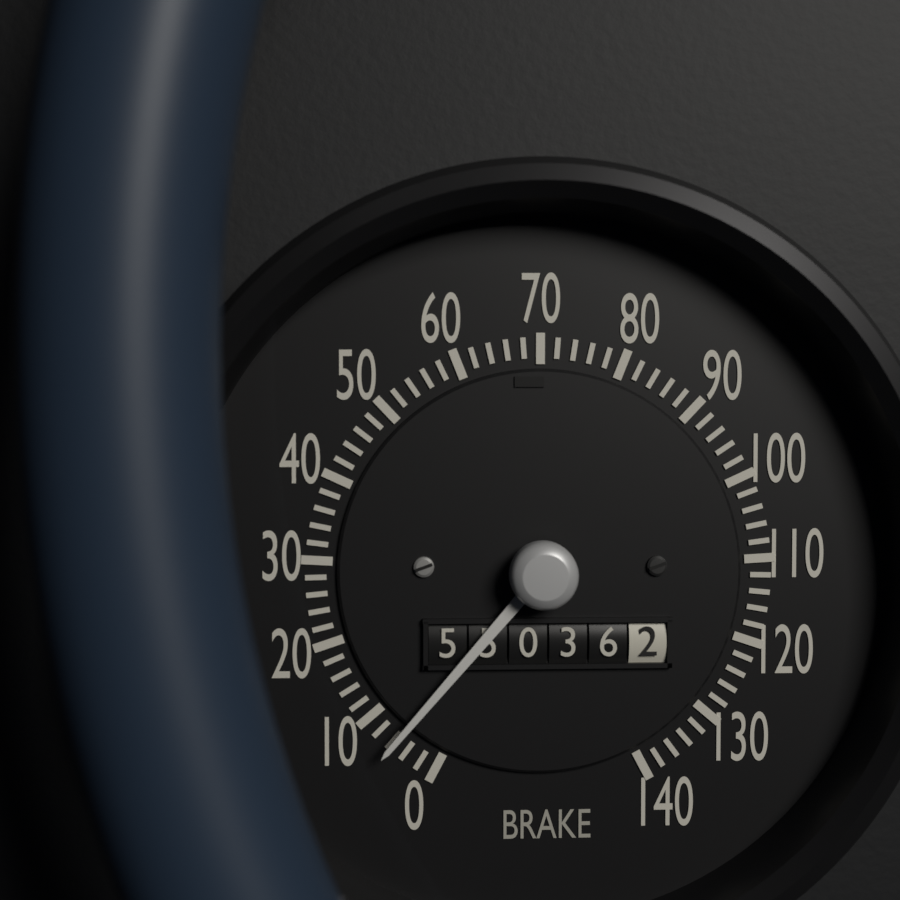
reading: 6 (no unit)
